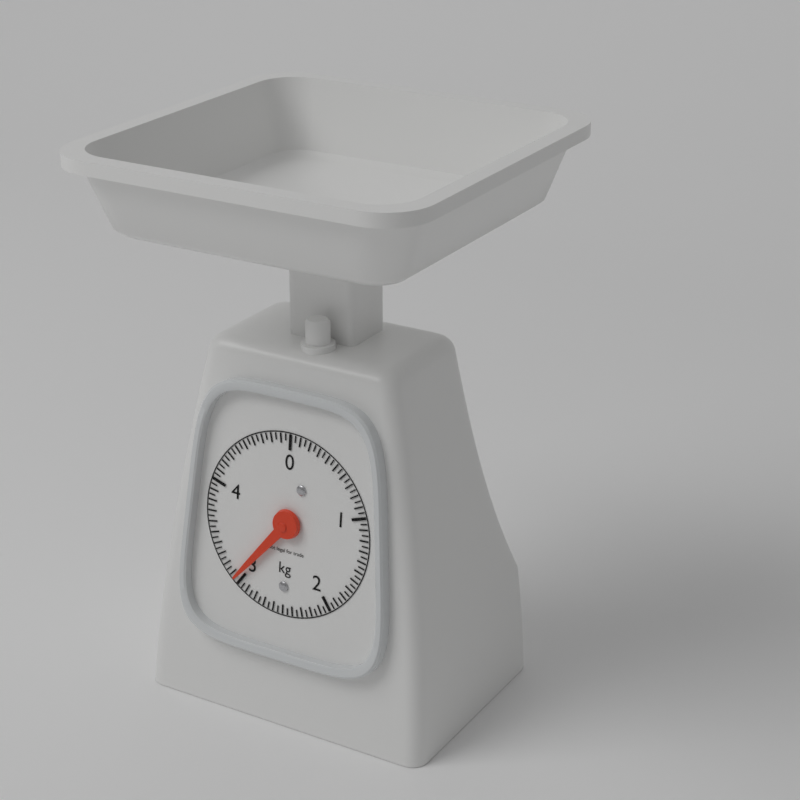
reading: 3.05 kg
